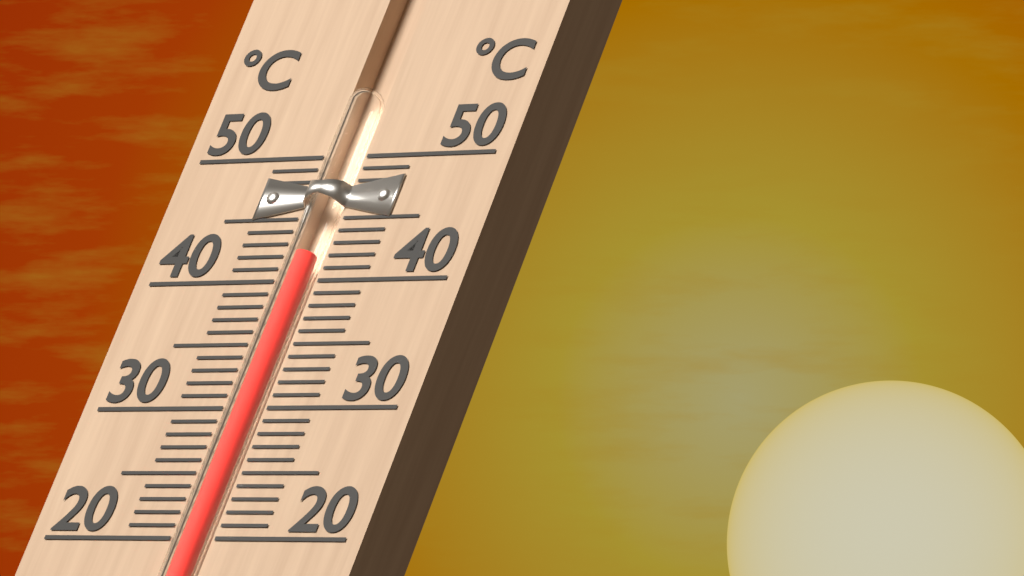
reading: 42 °C
